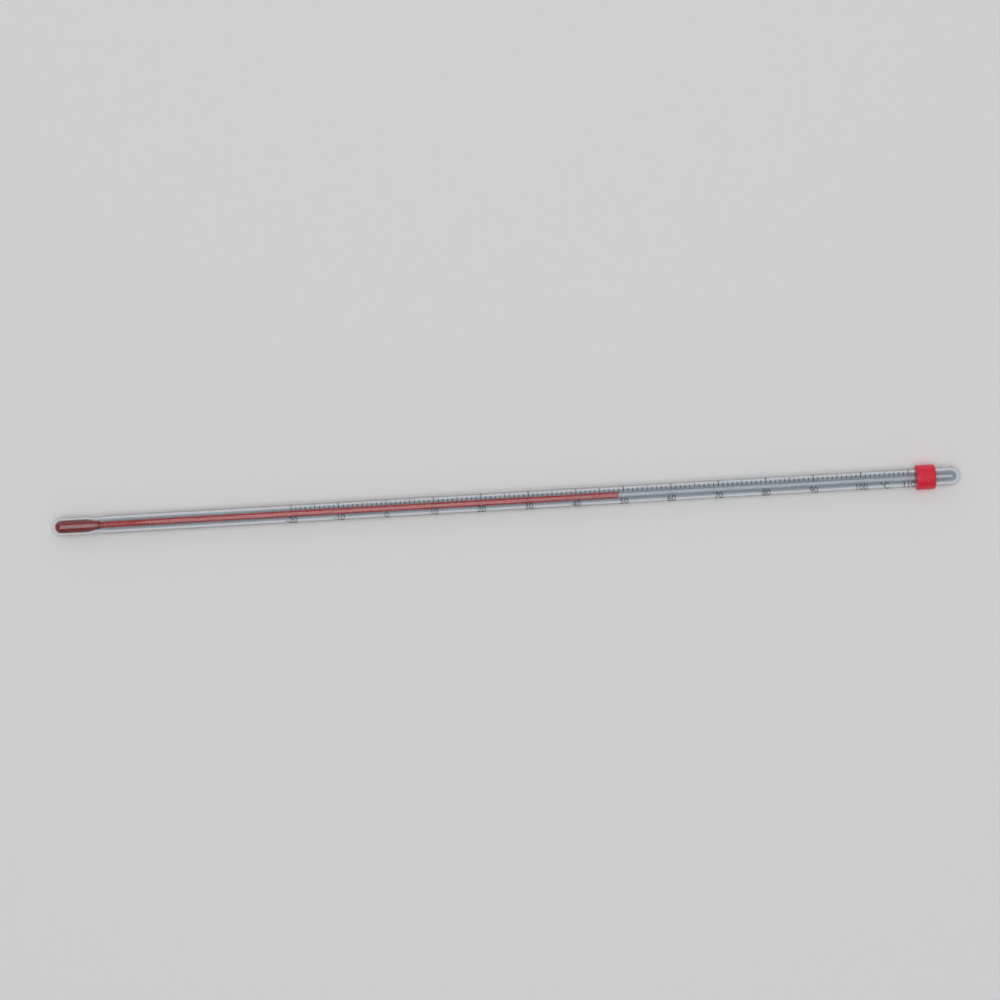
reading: 49 °C
